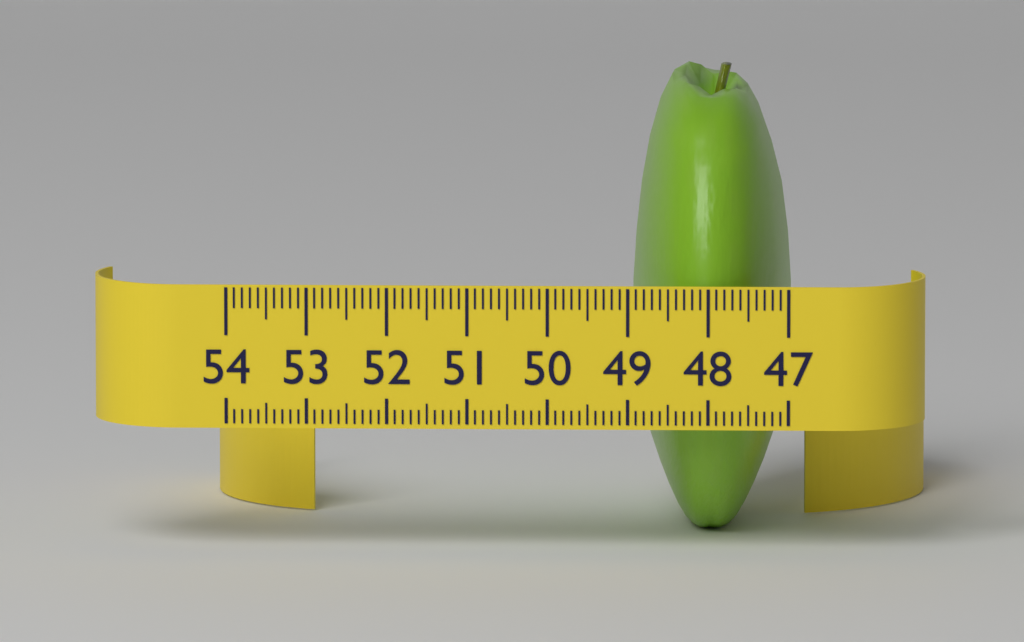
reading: 49.0 (no unit)
